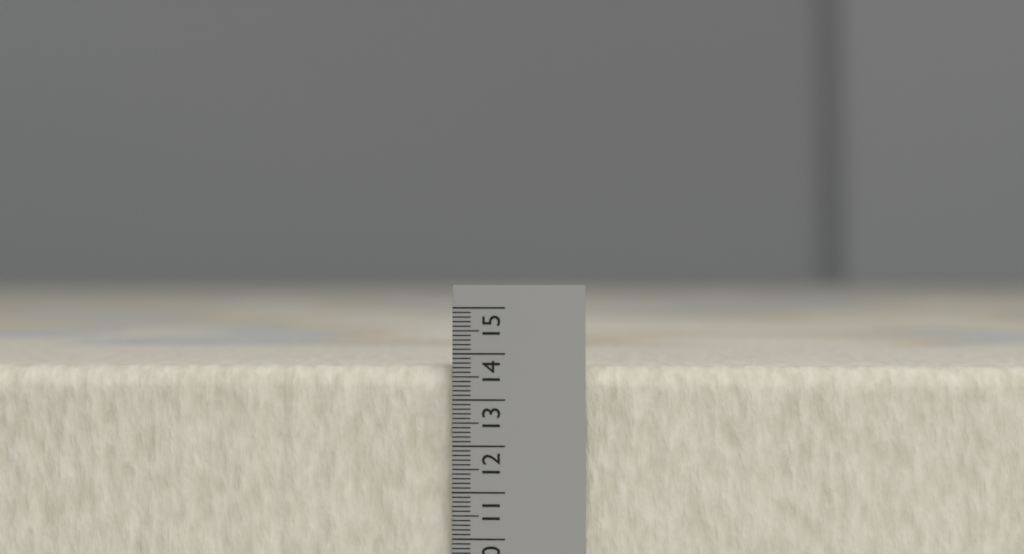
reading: 13.7 (no unit)
